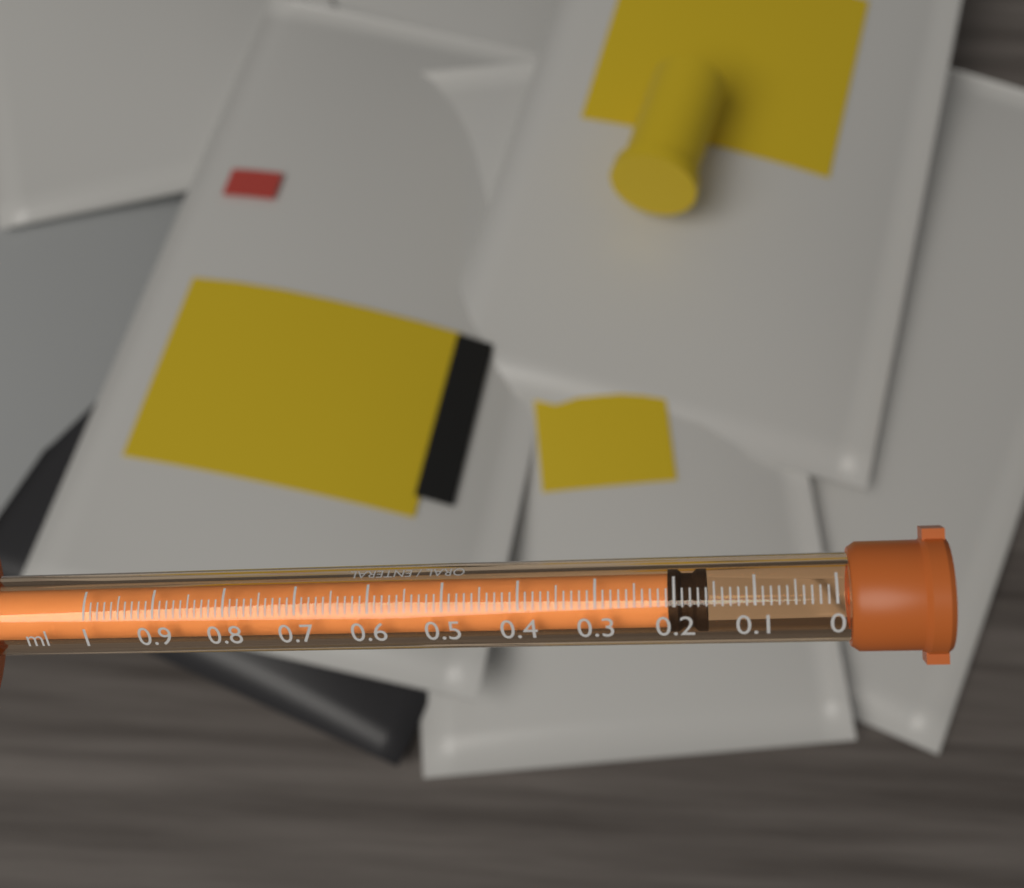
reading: 0.16 ml
